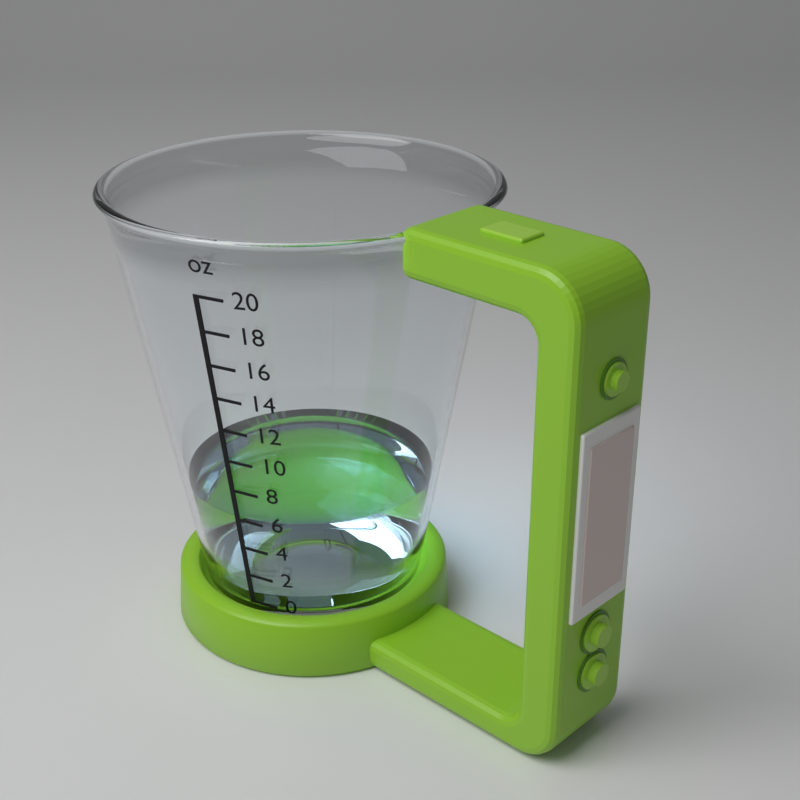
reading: 6 oz
